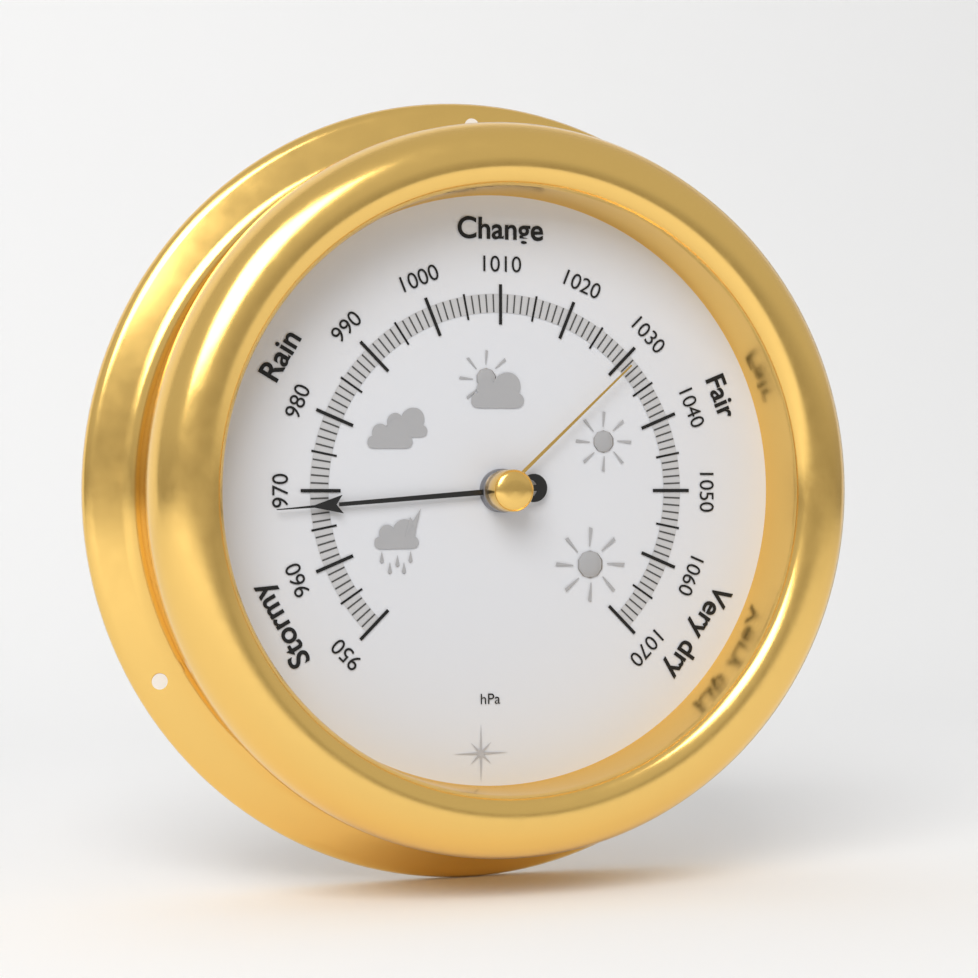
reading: 968 hPa
